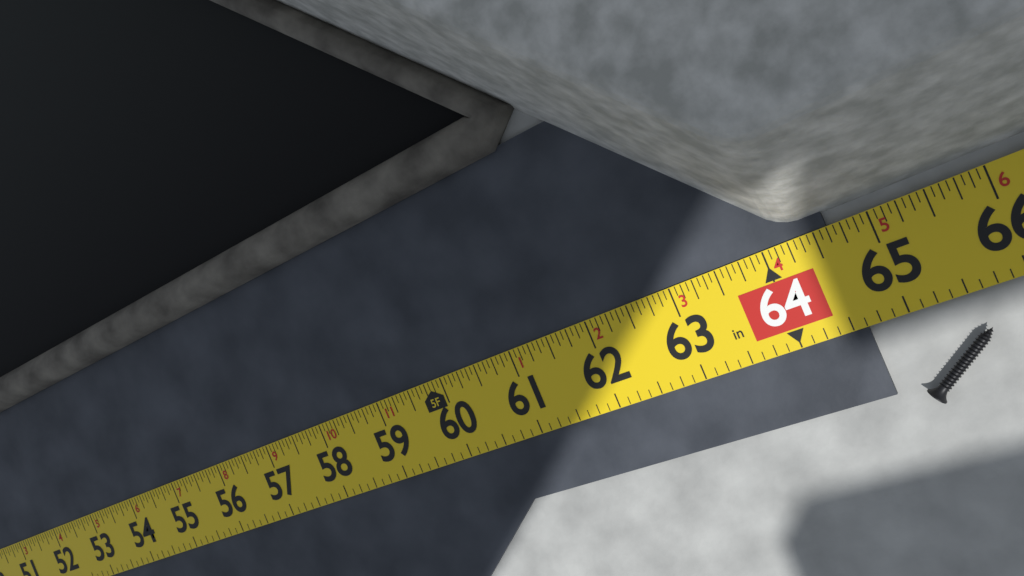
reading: 64.6250 in
